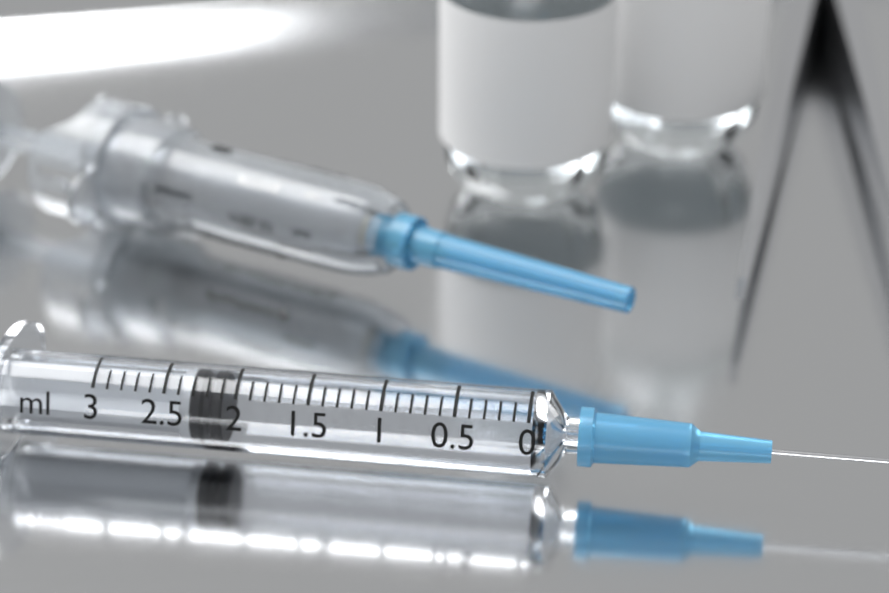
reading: 2.1 ml
